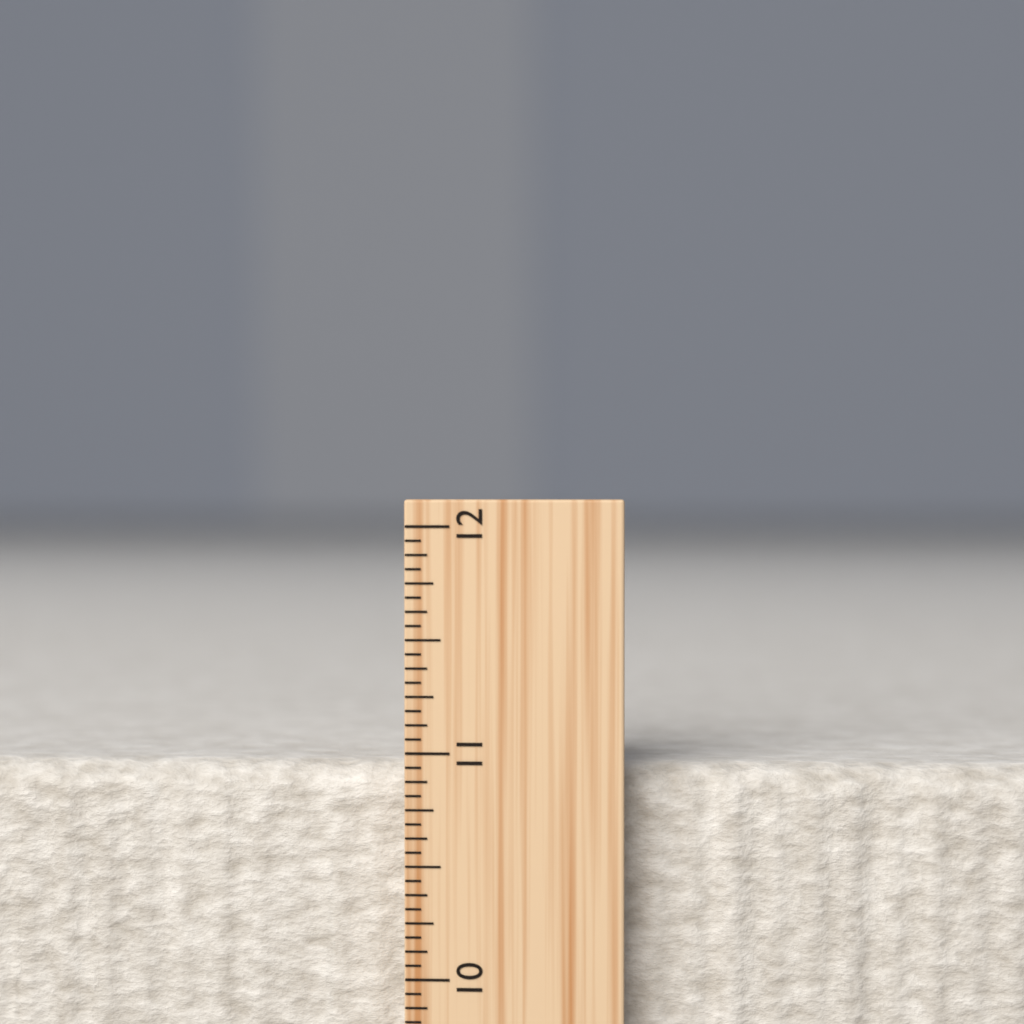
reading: 10.9375 inch
